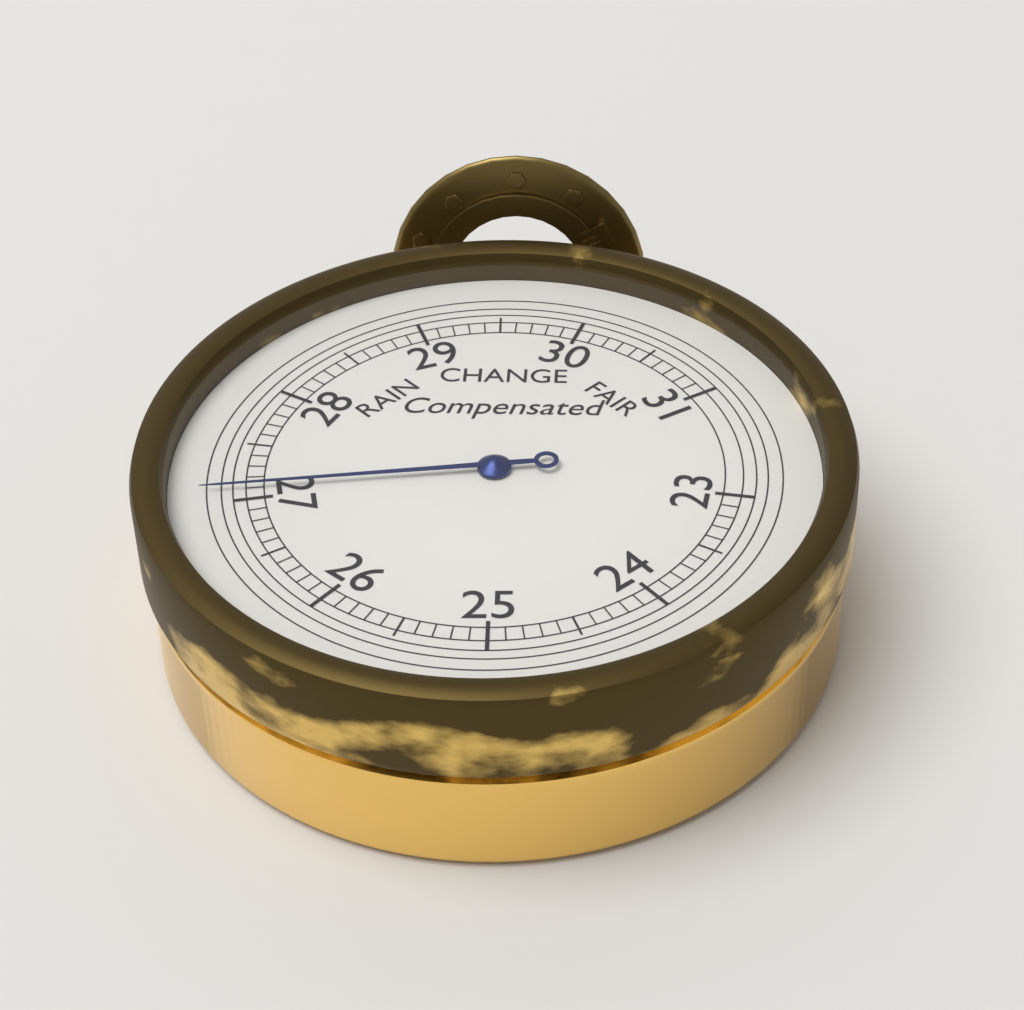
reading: 27.1 inHg
